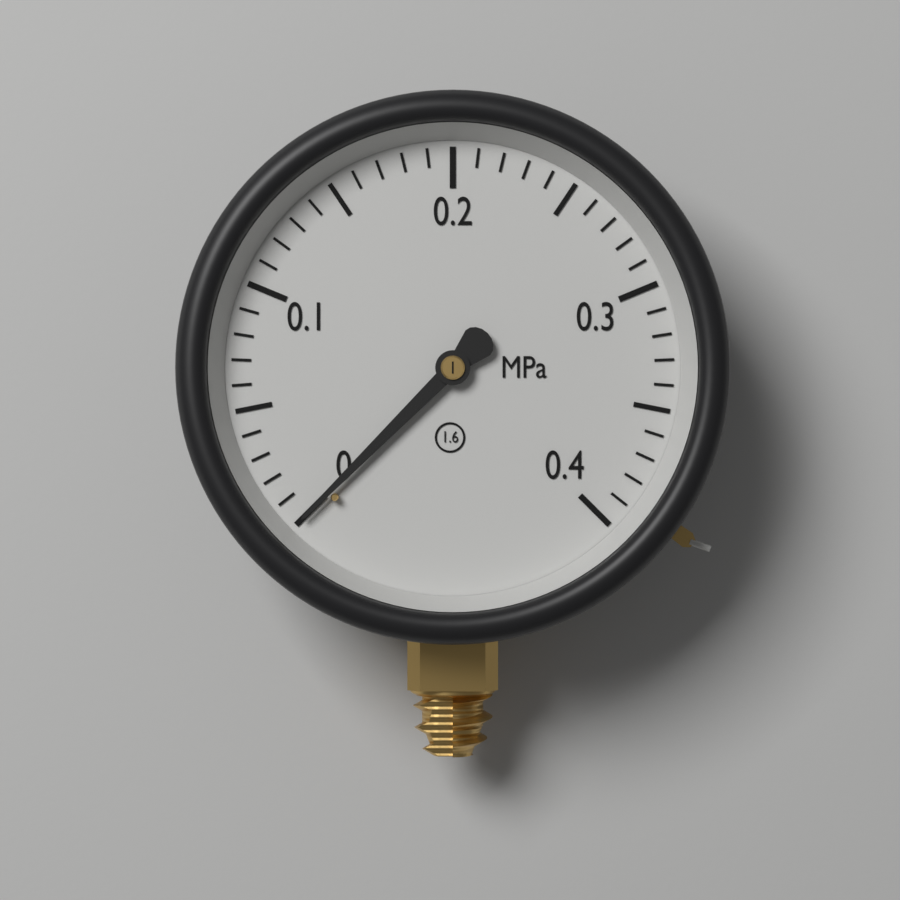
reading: 0.00 MPa
